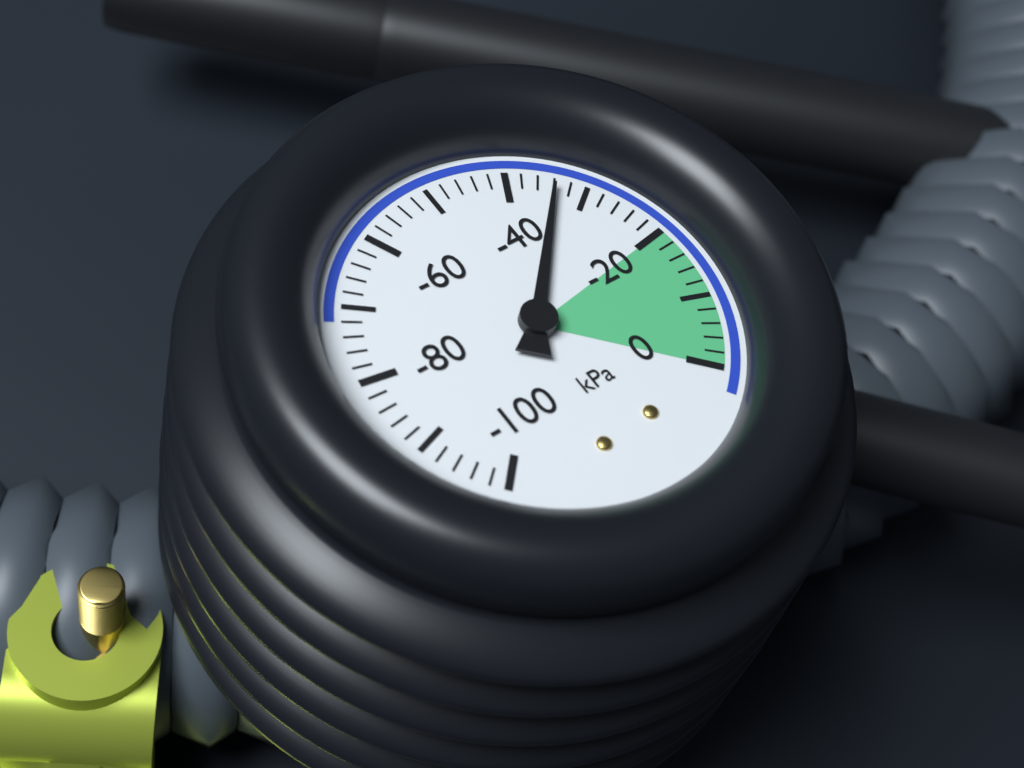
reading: -34 kPa
